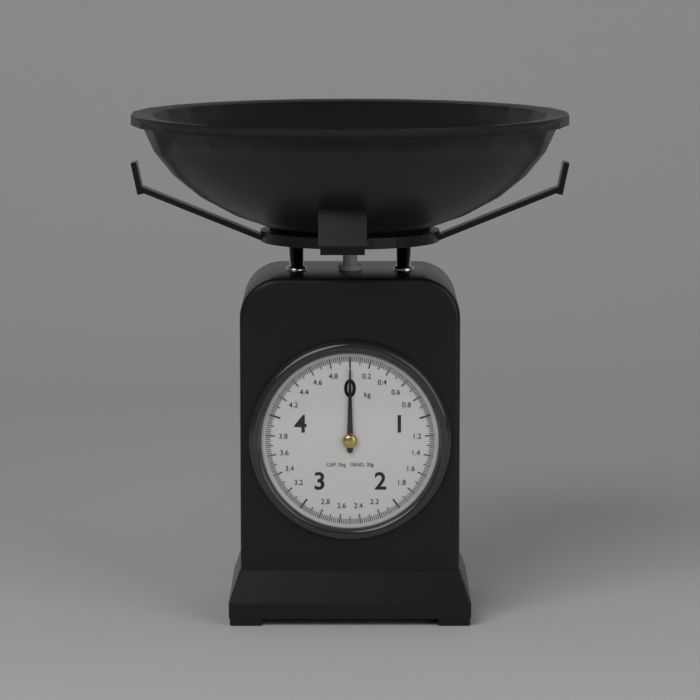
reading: 0.00 kg
